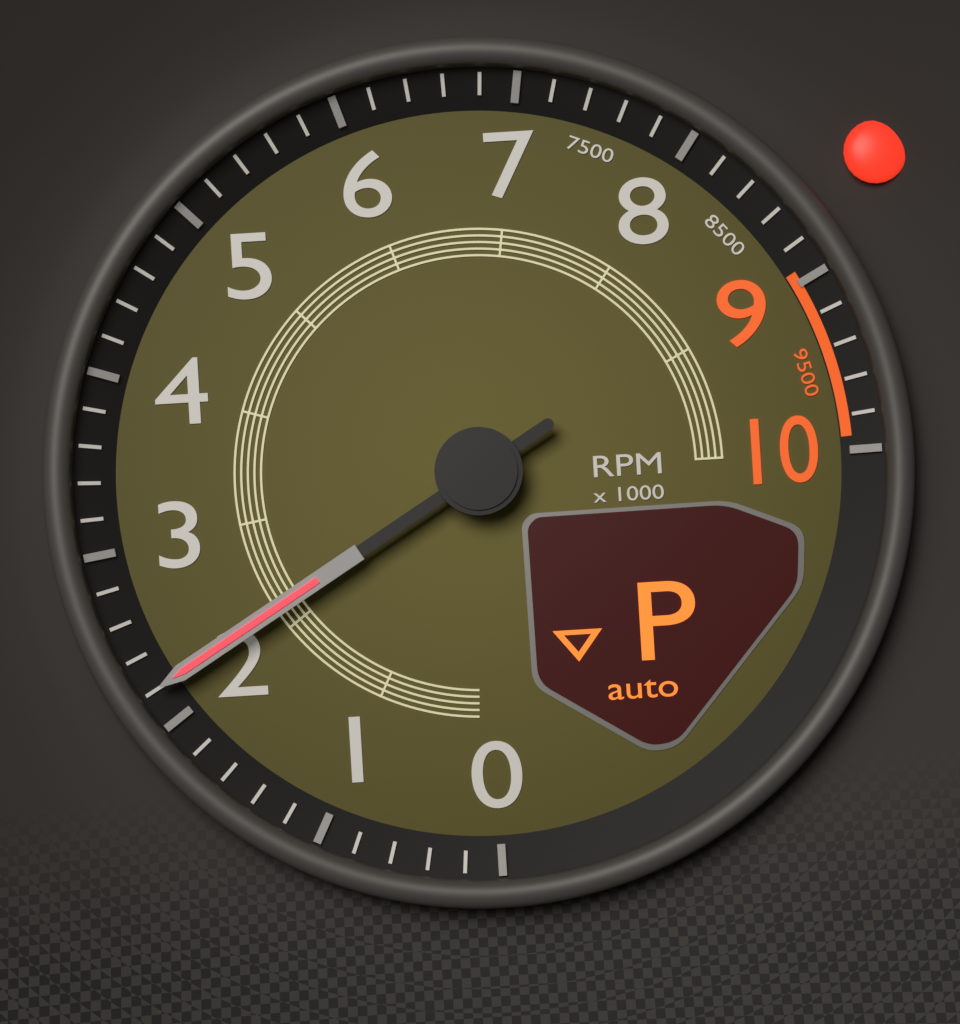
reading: 2200 RPM
